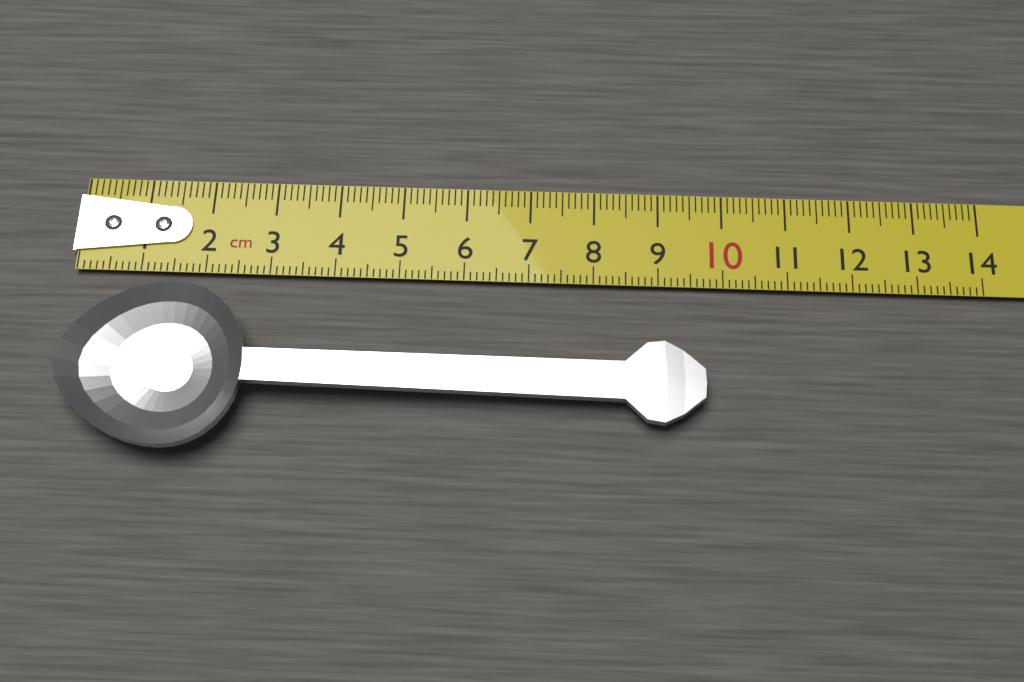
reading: 9.7 cm
